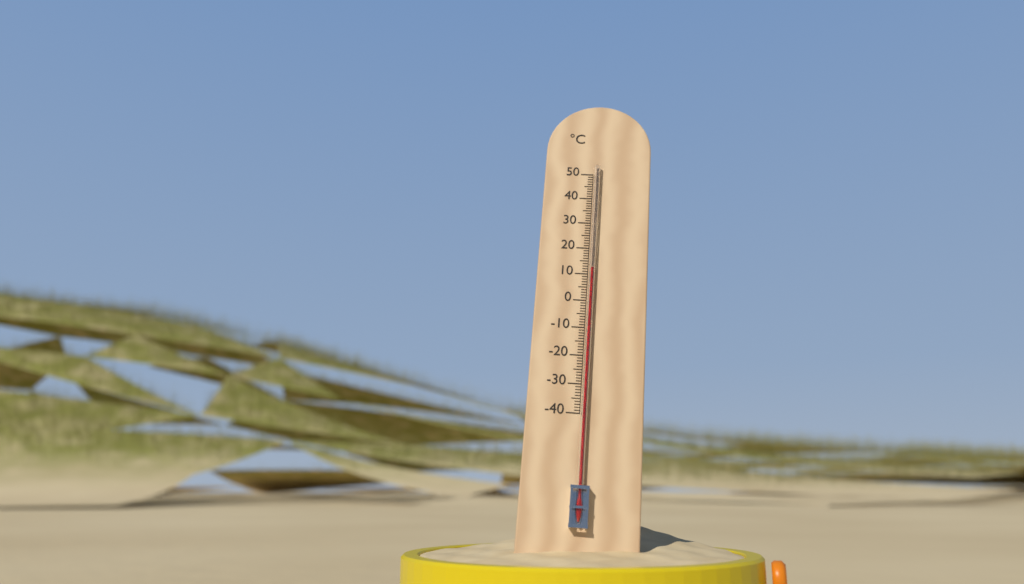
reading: 12 °C
